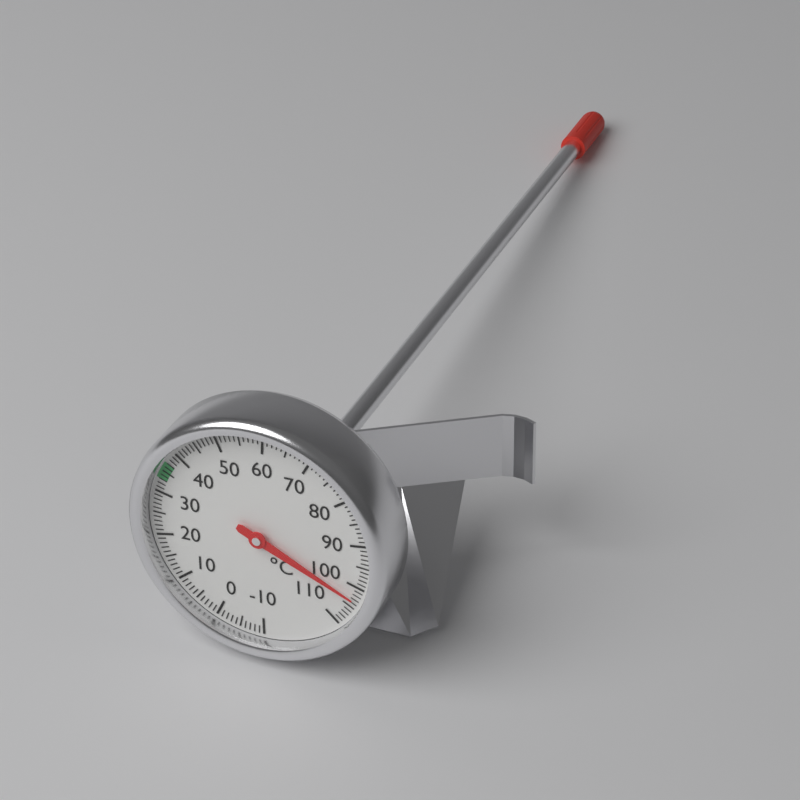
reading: 103 °C
